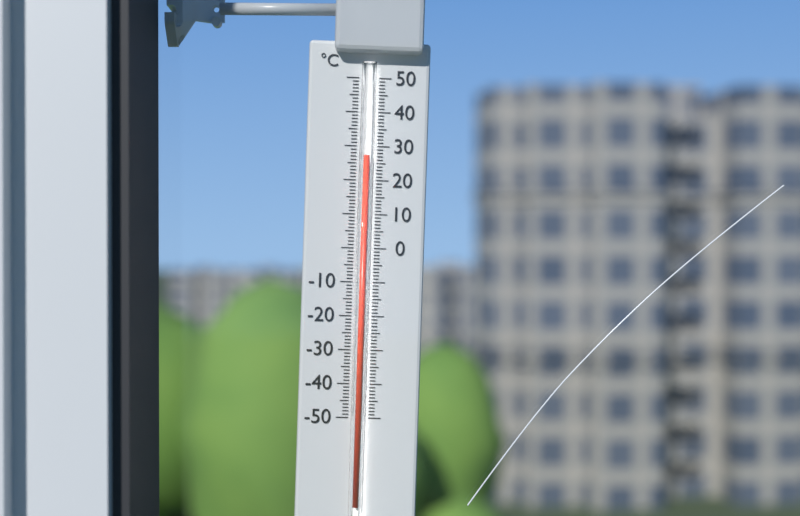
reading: 27 °C
